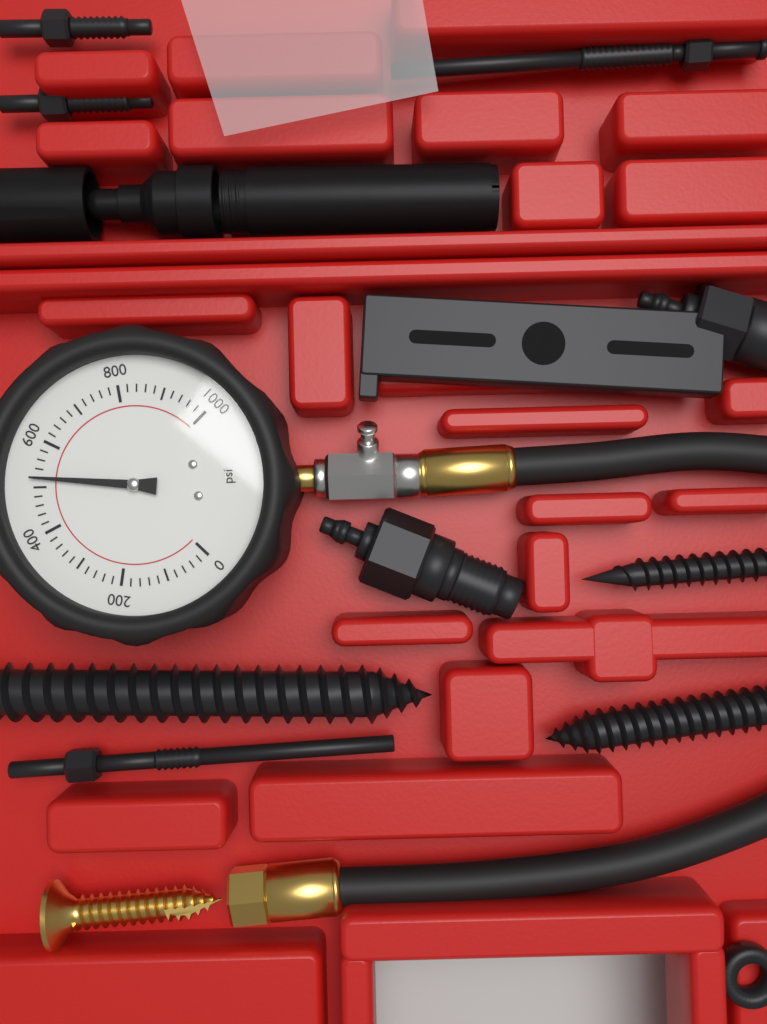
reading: 520 psi
